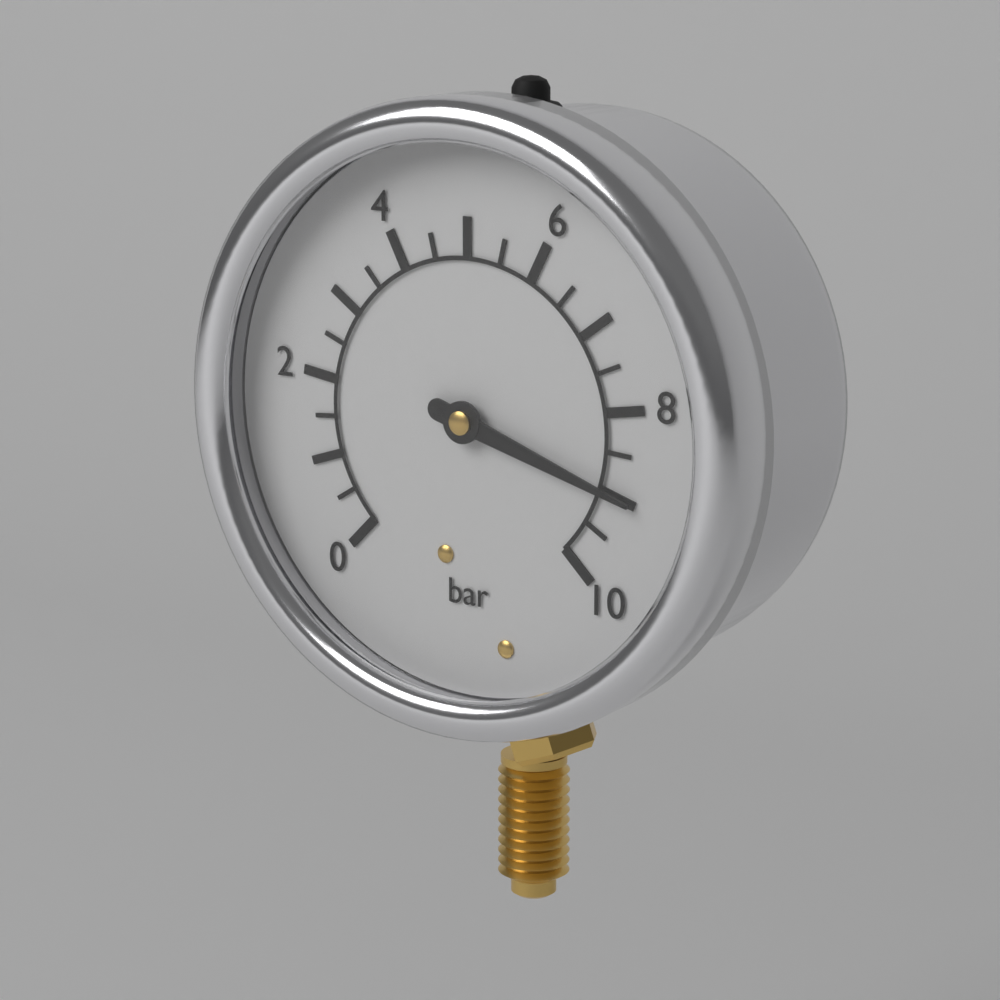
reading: 9.0 bar
